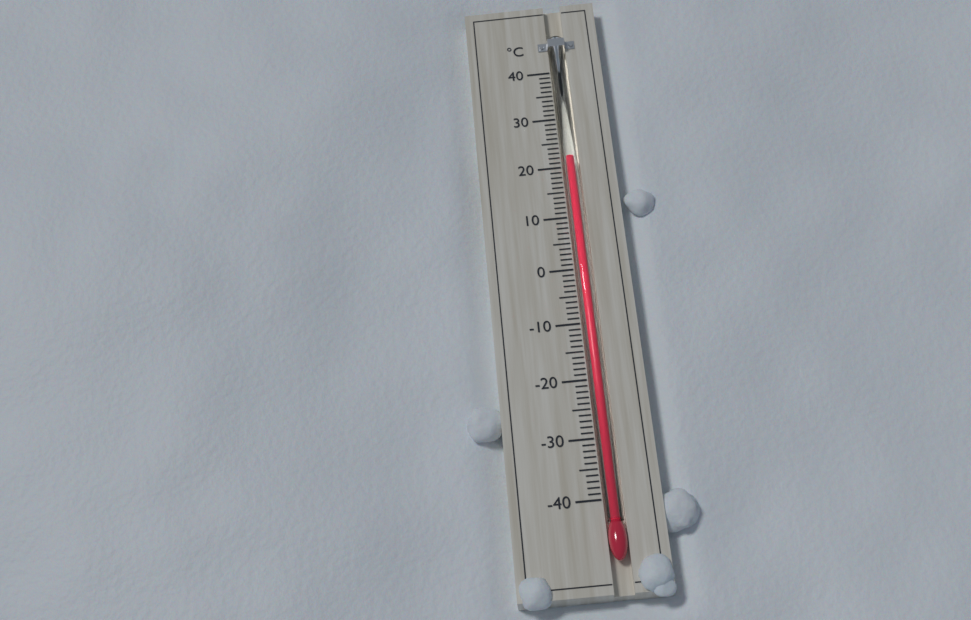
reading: 22 °C
